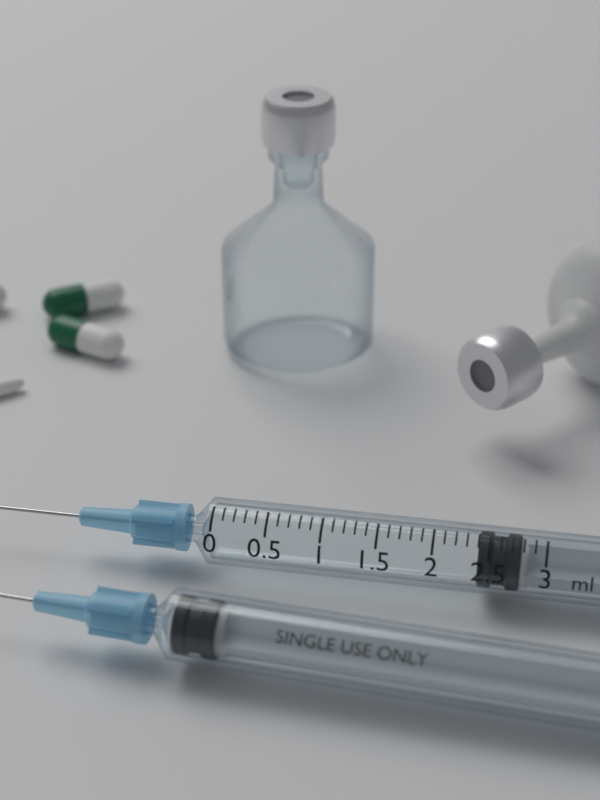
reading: 2.4 ml
